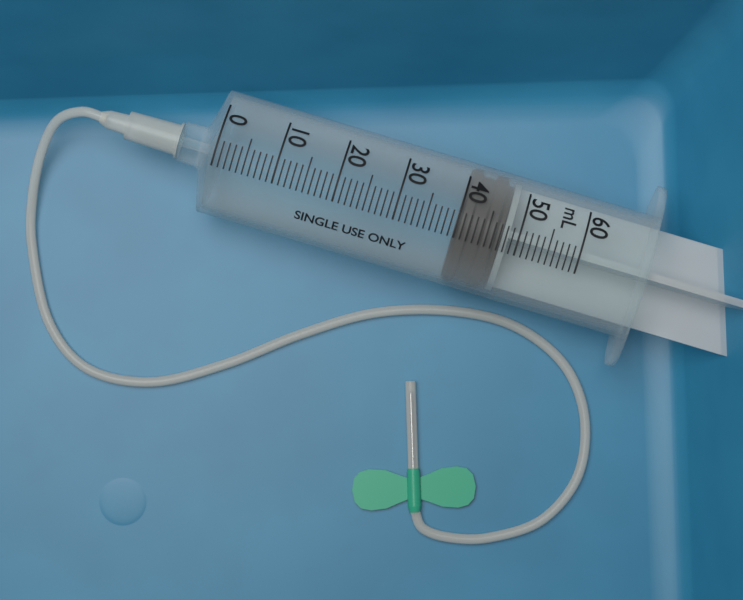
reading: 40 mL
